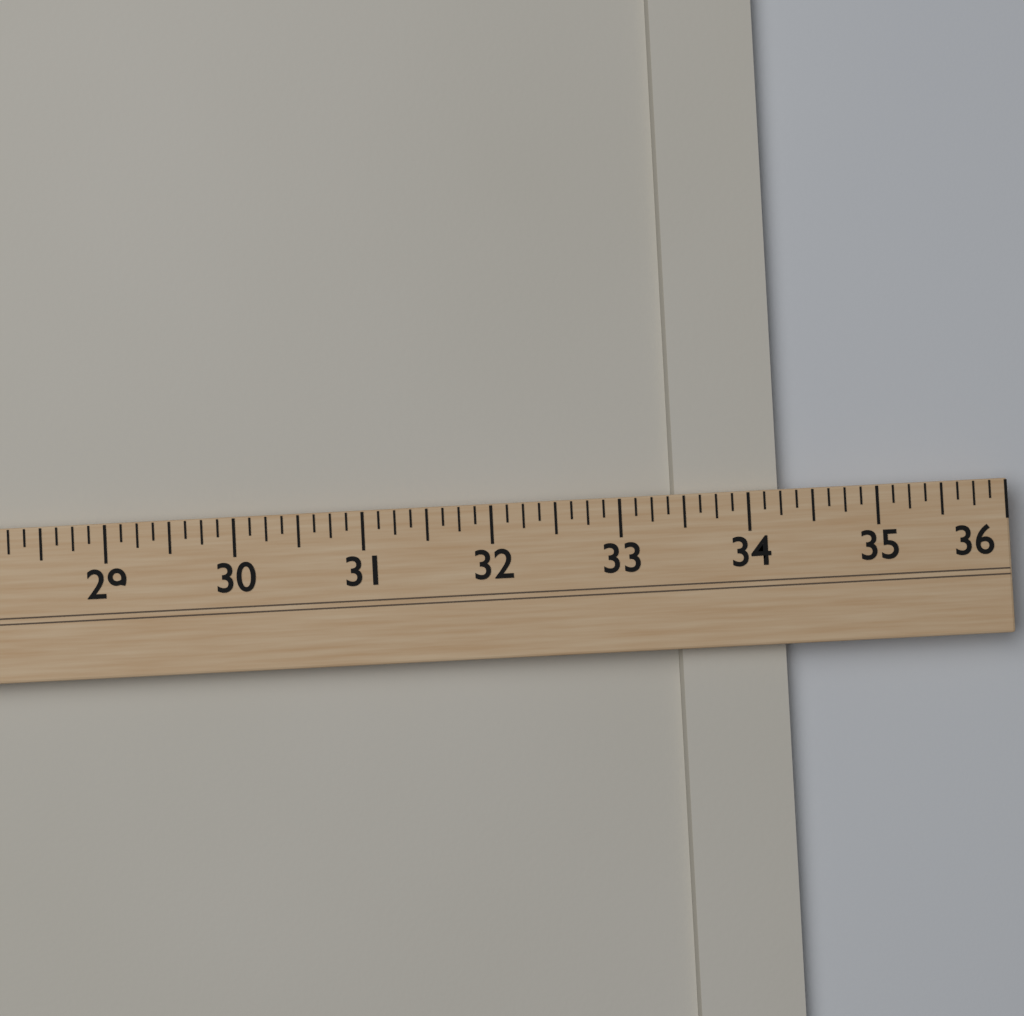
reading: 34.250 (no unit)
